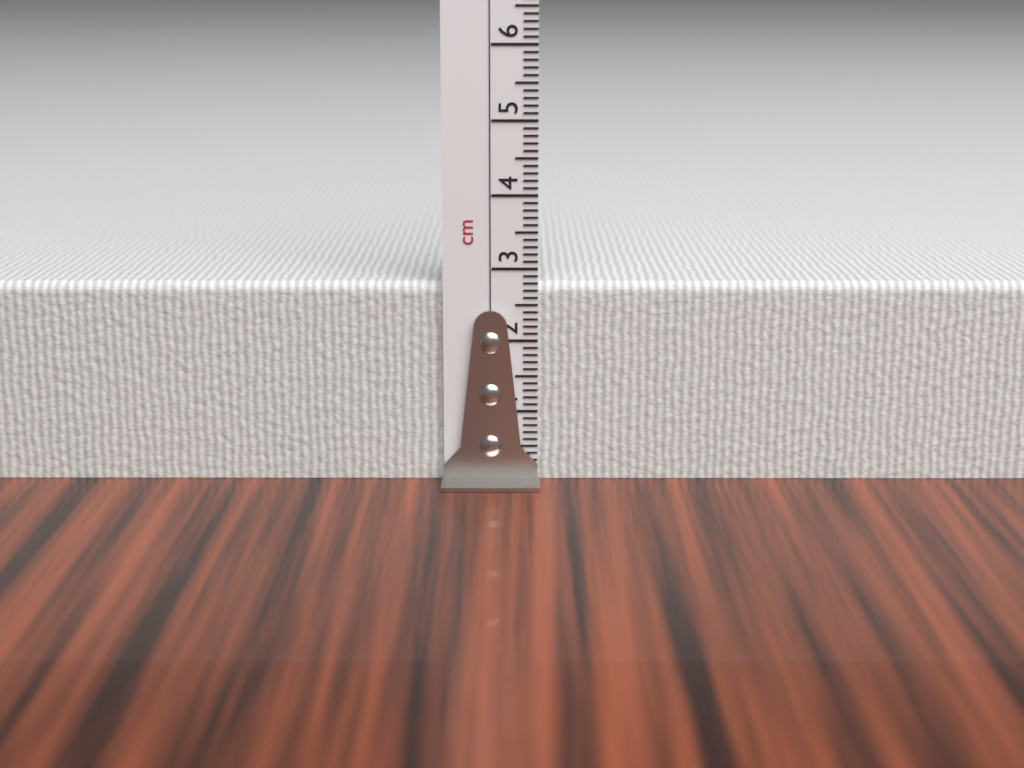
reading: 2.8 cm
